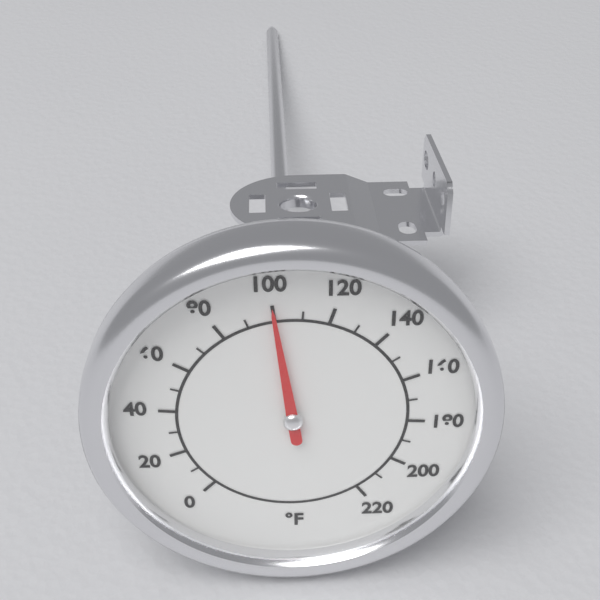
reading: 100 °F
